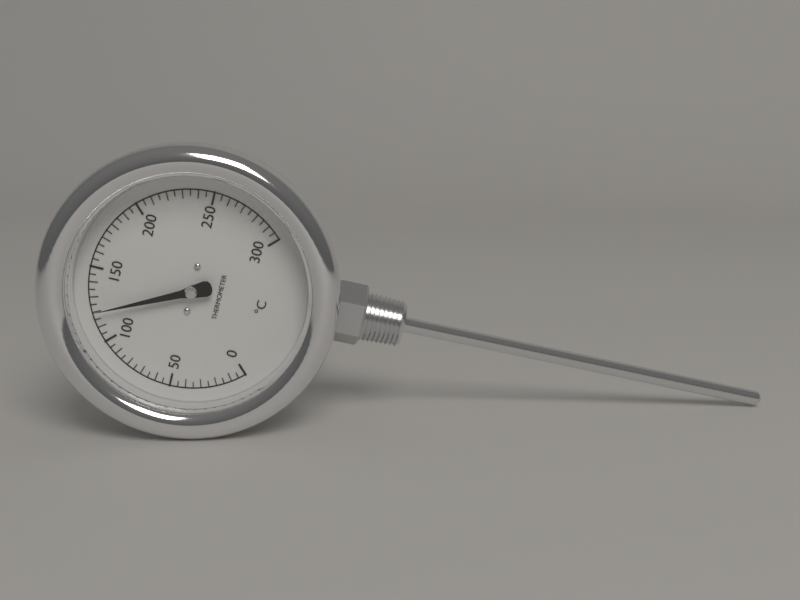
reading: 120 °C
